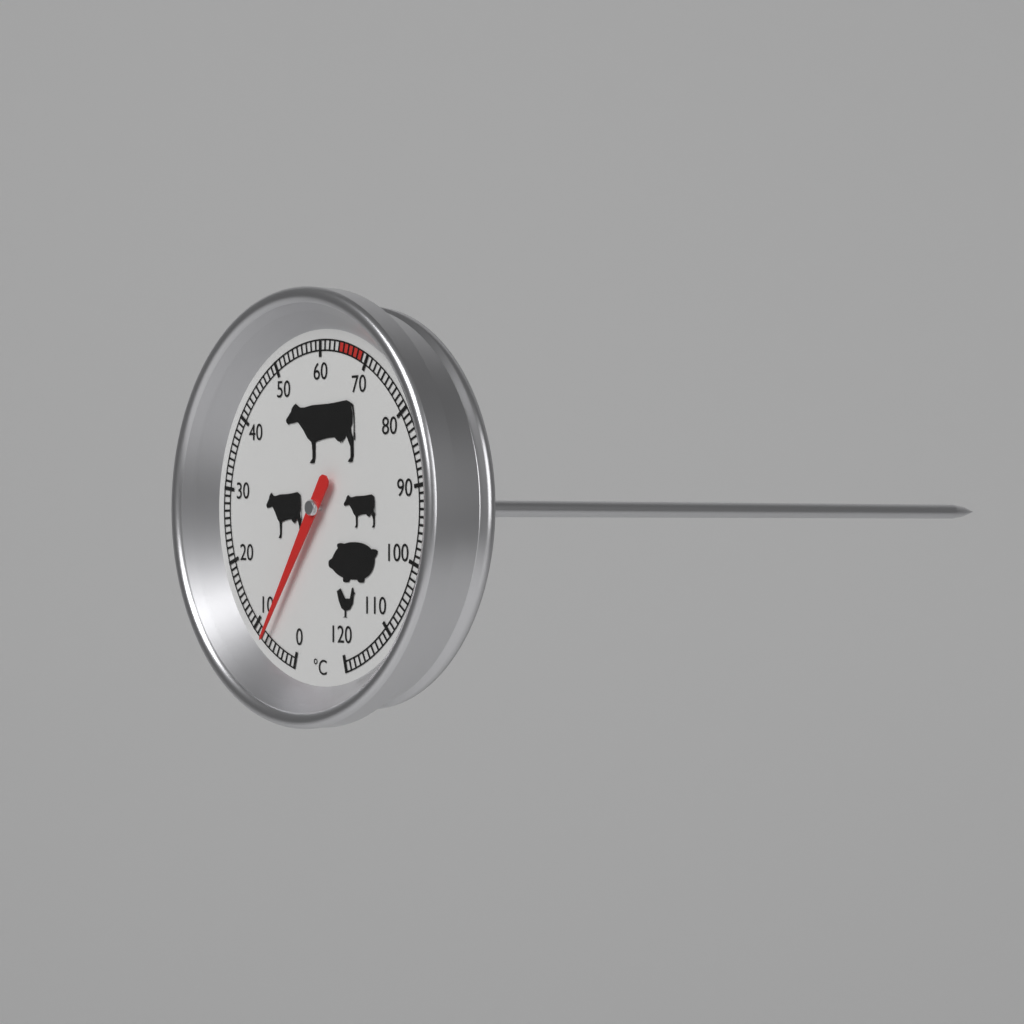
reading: 7 °C
